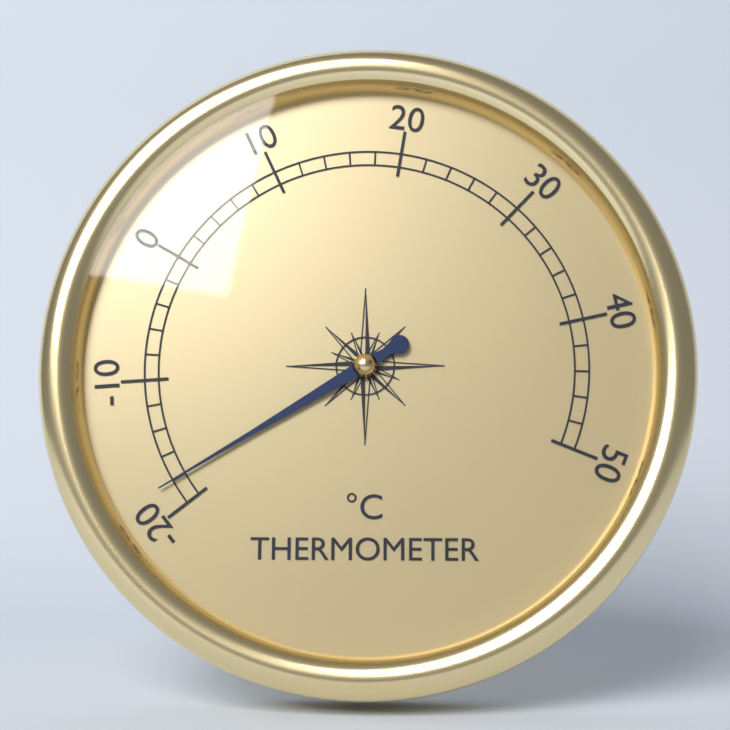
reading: -18 °C
